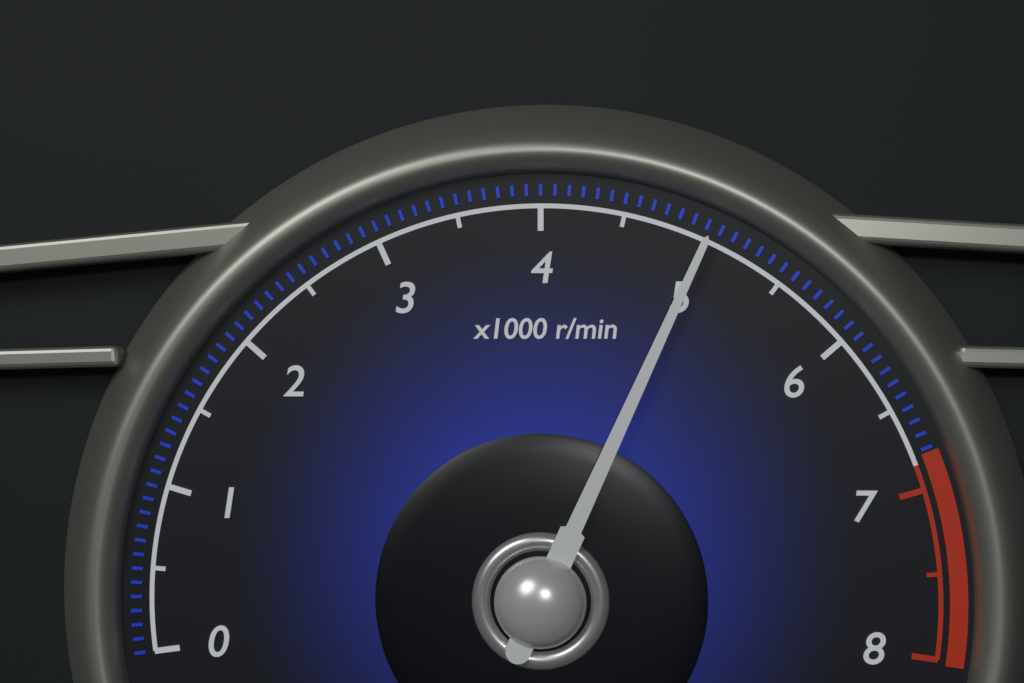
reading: 5.0 x1000 r/min
